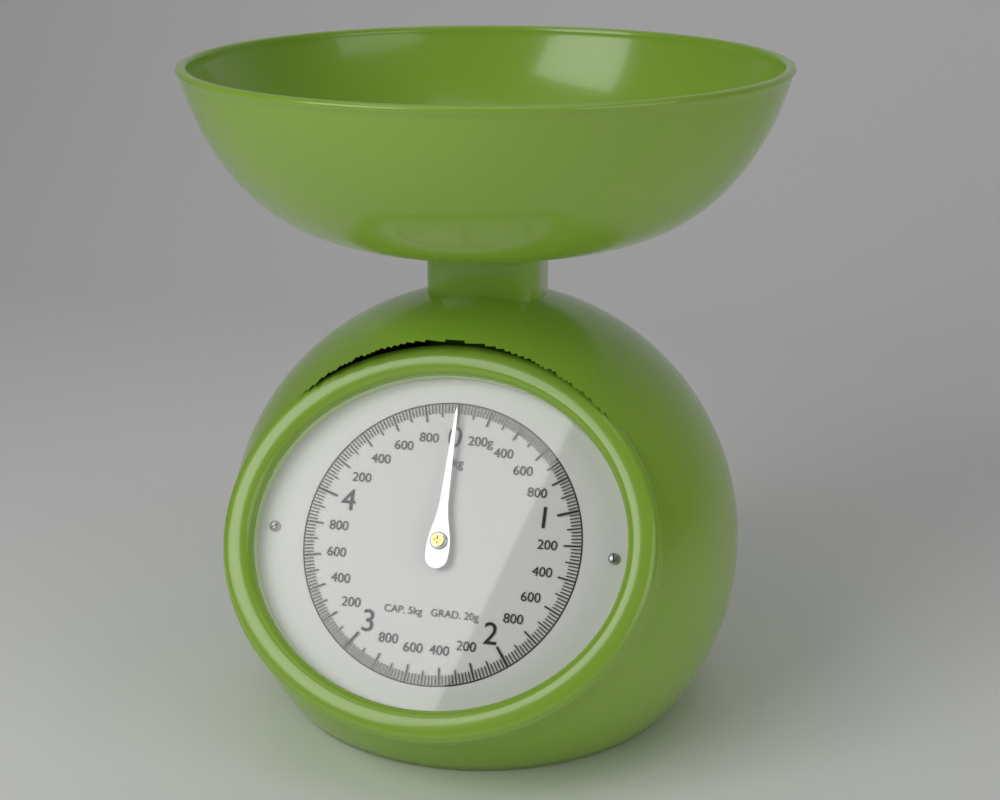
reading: 0.00 kg
